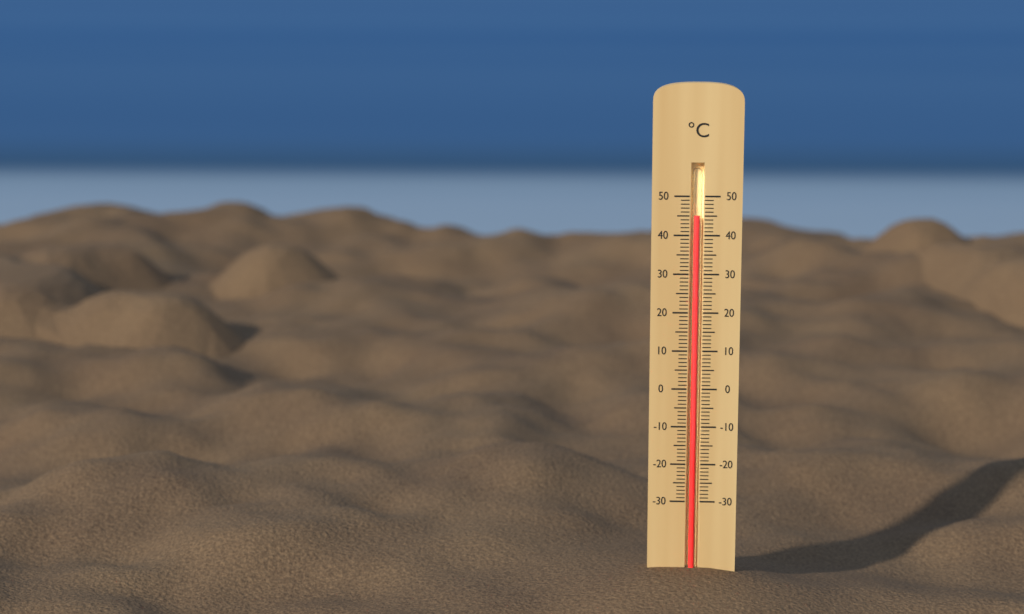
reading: 45 °C
